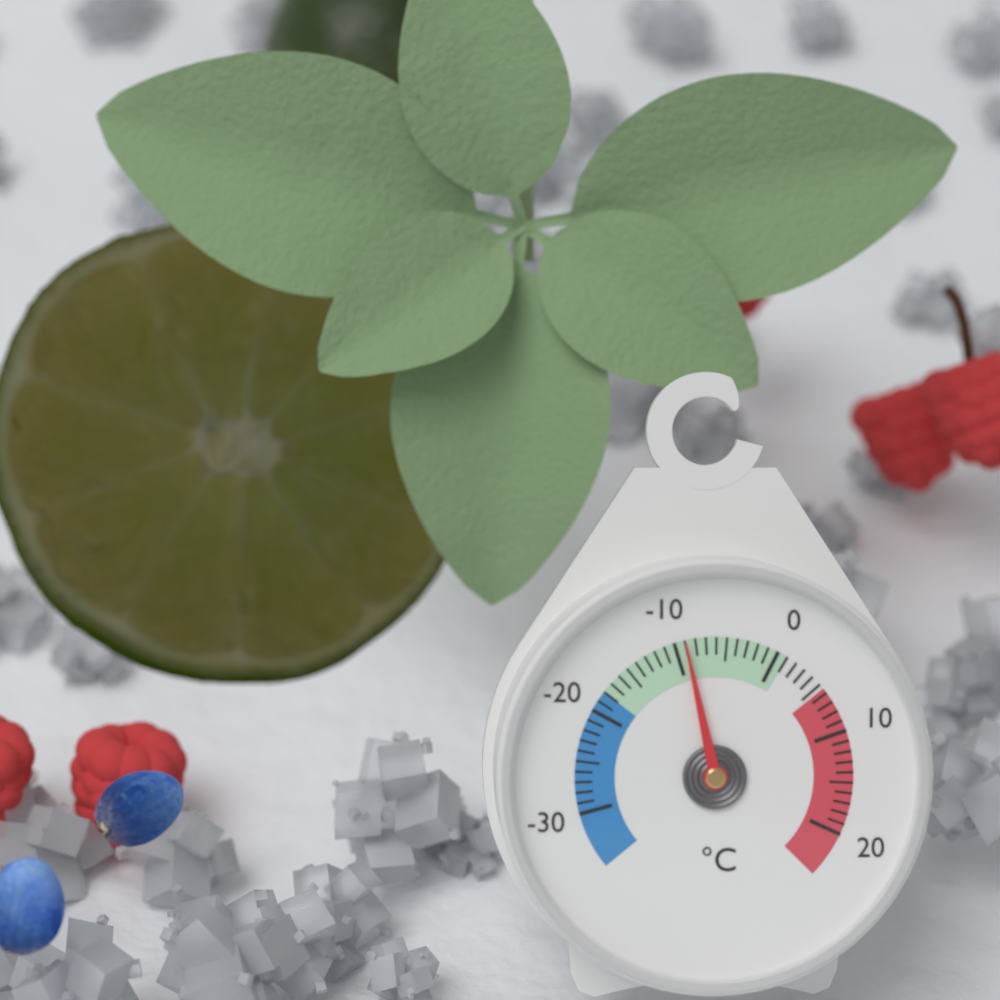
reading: -9 °C
